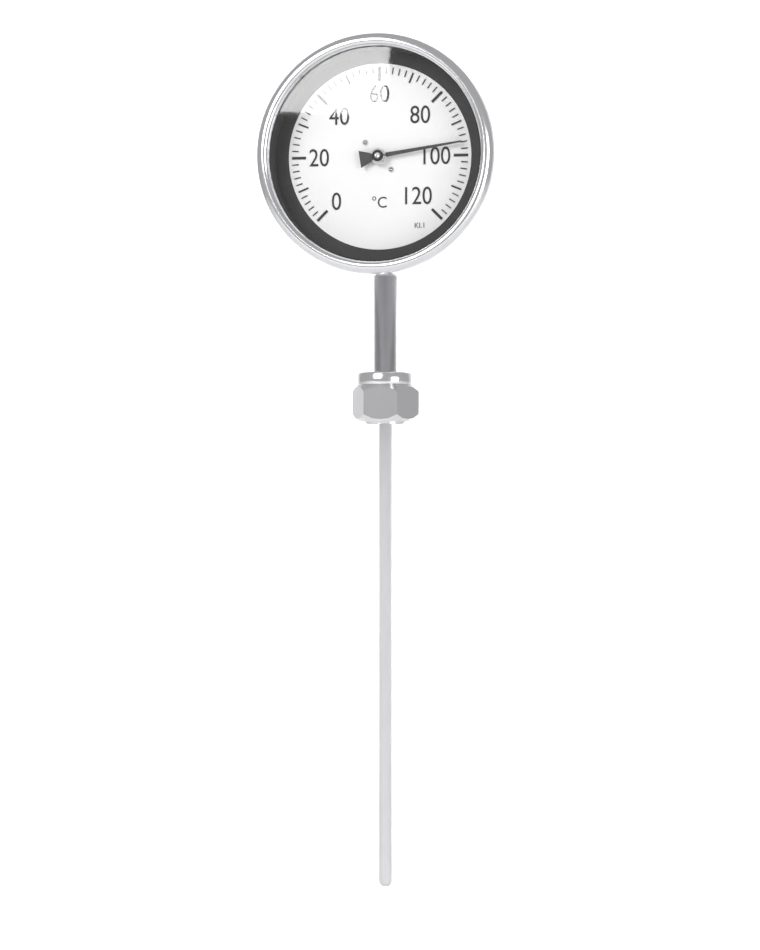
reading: 96 °C
